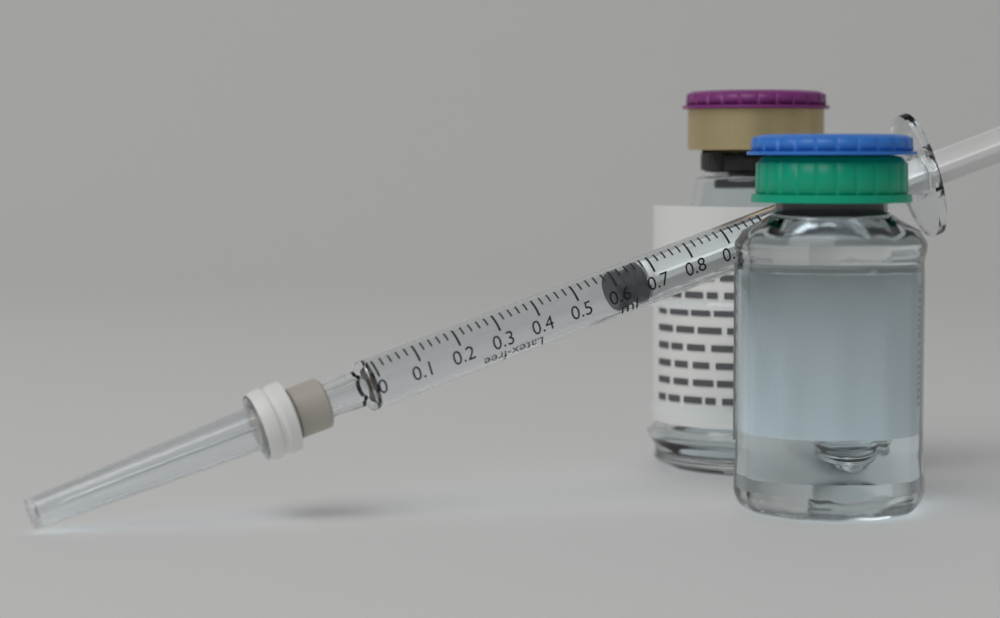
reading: 0.60 ml
